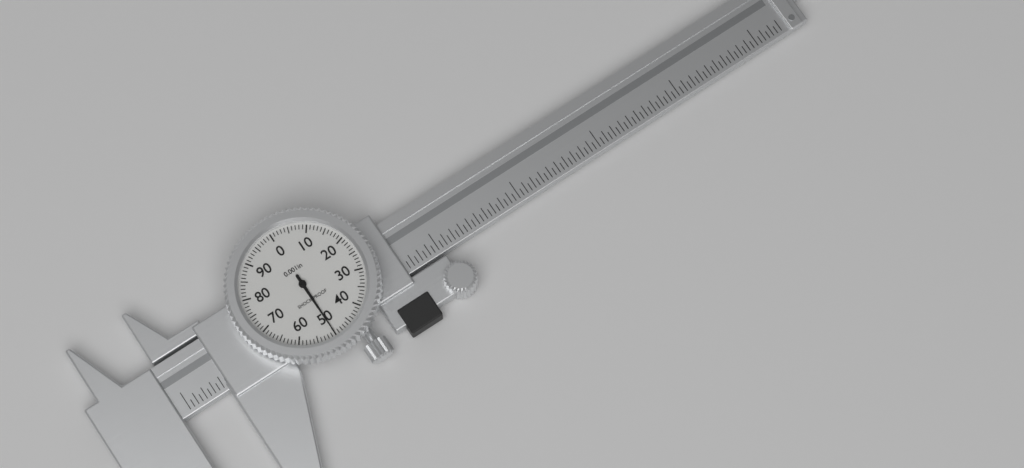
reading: 0.050 in
